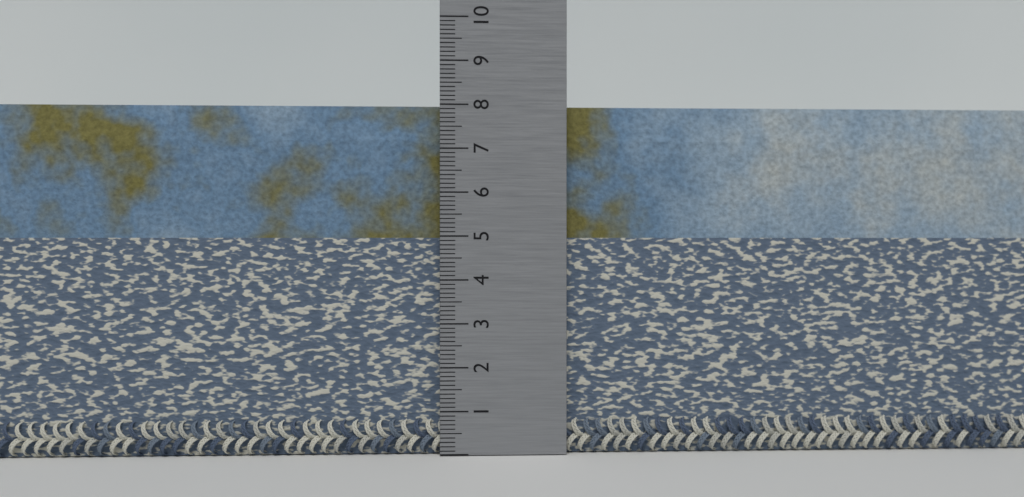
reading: 8.0 (no unit)
